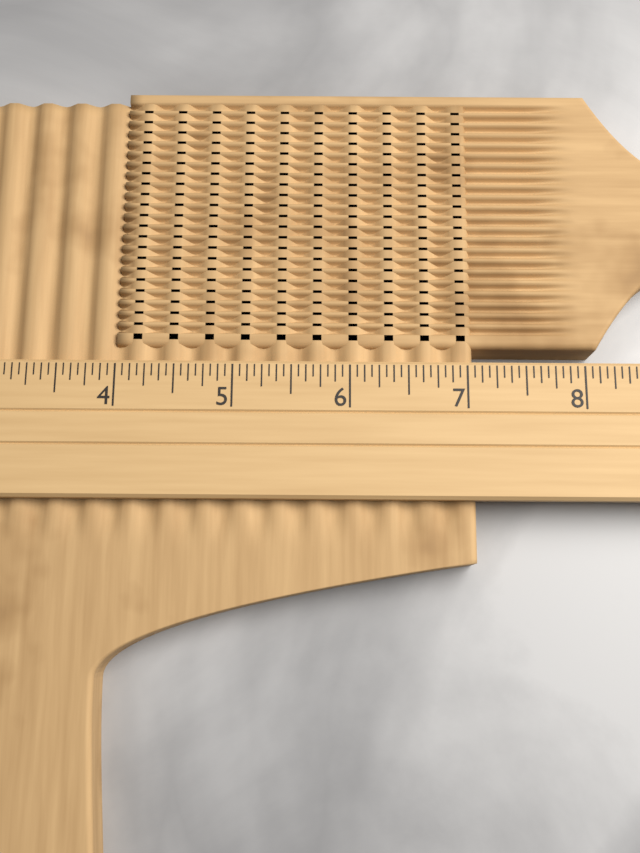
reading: 7.0625 (no unit)
